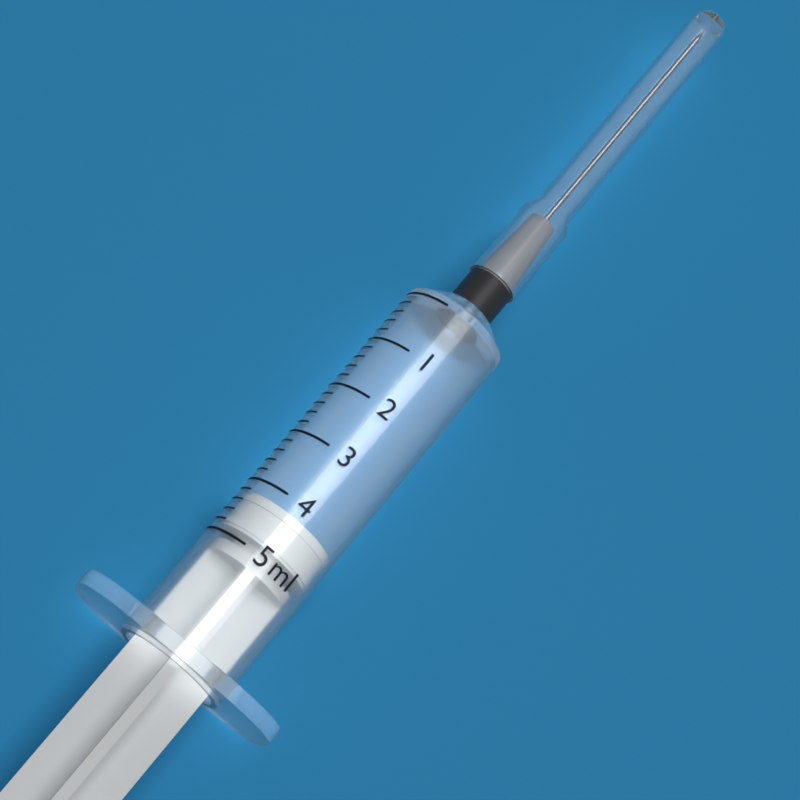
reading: 4.2 ml
